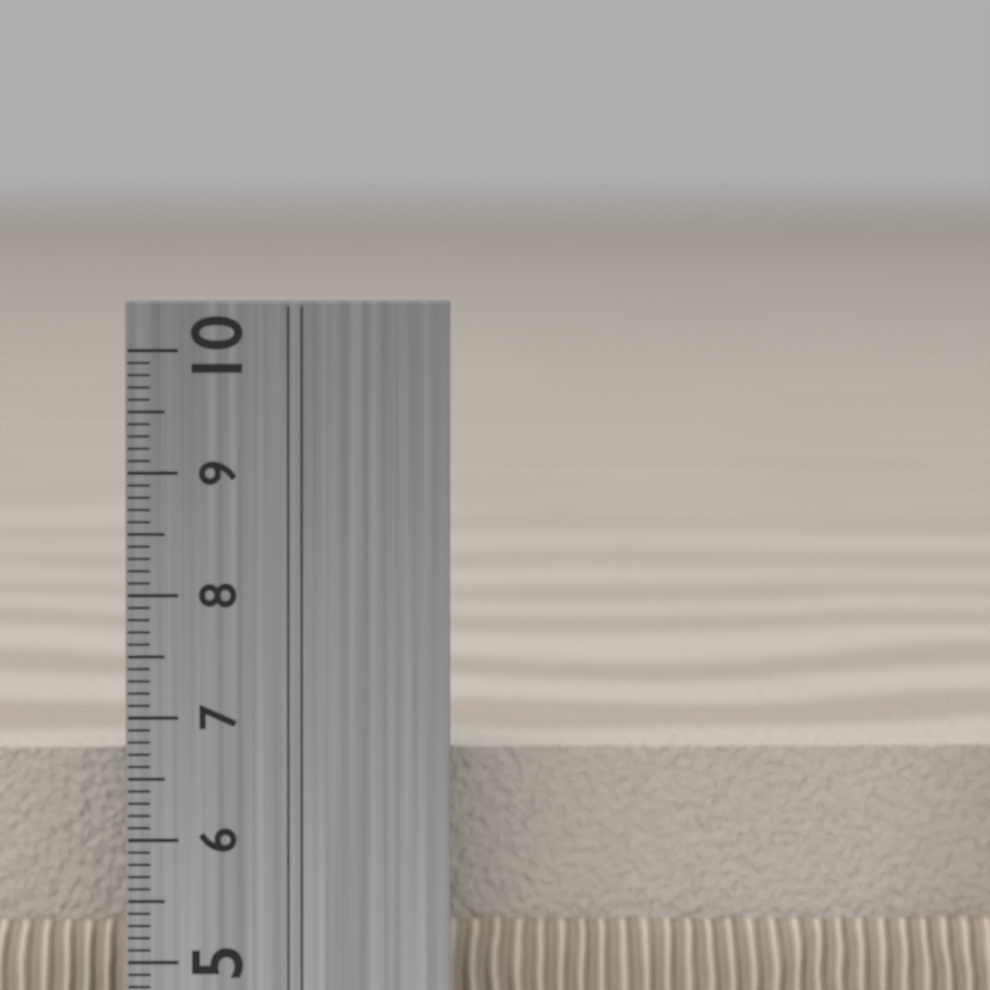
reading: 6.6 cm
